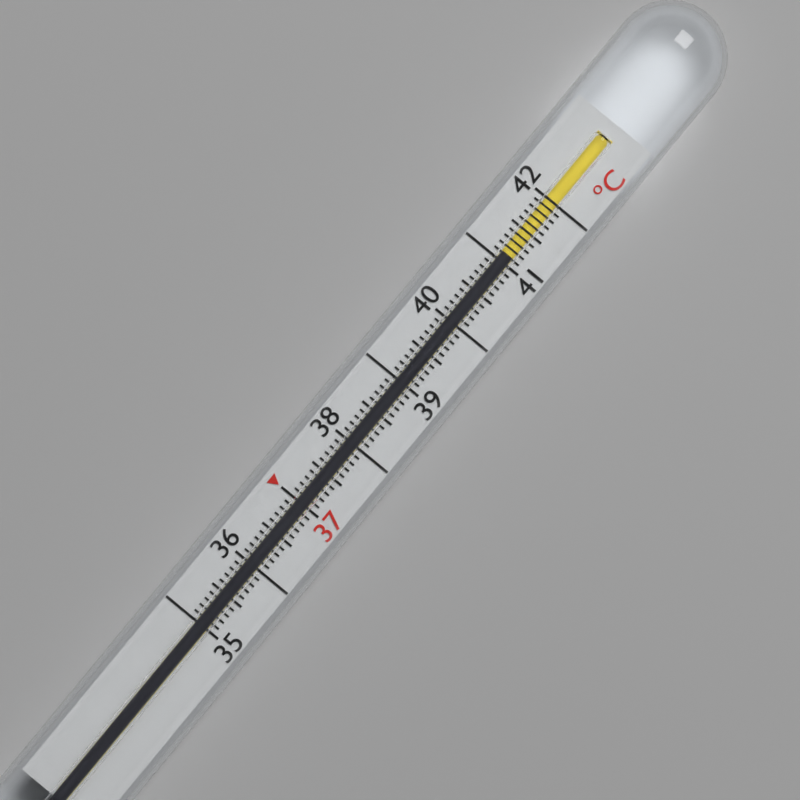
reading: 41.1 °C
